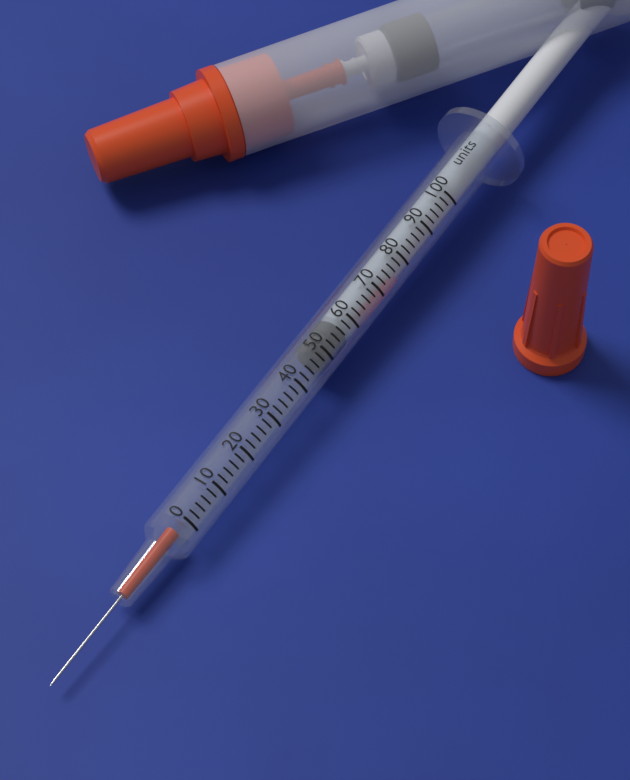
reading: 48 units
